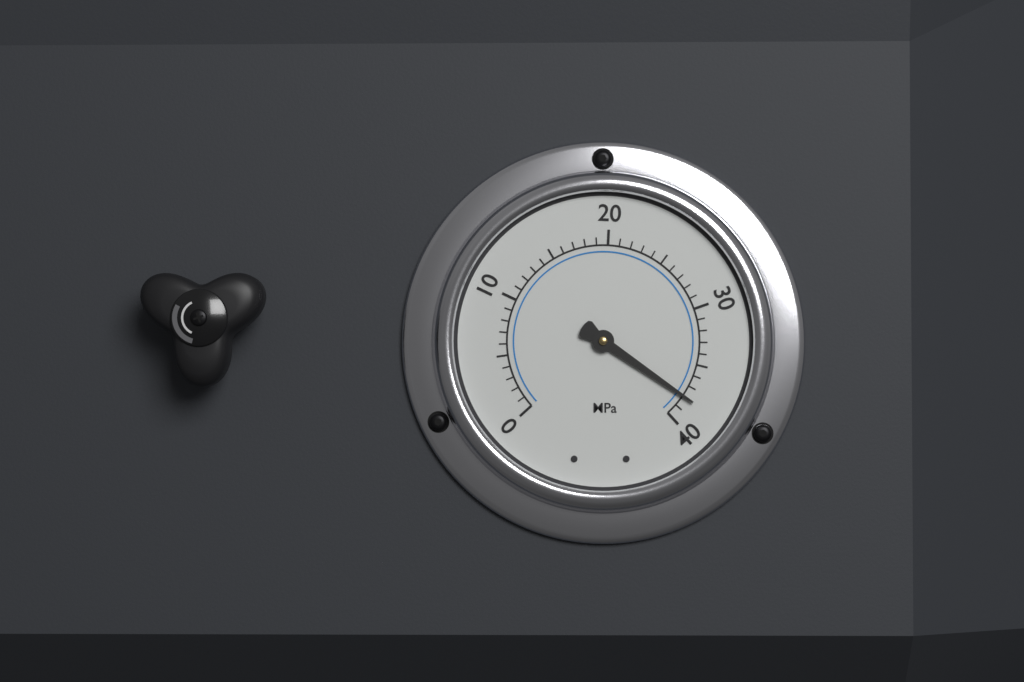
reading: 38 MPa
